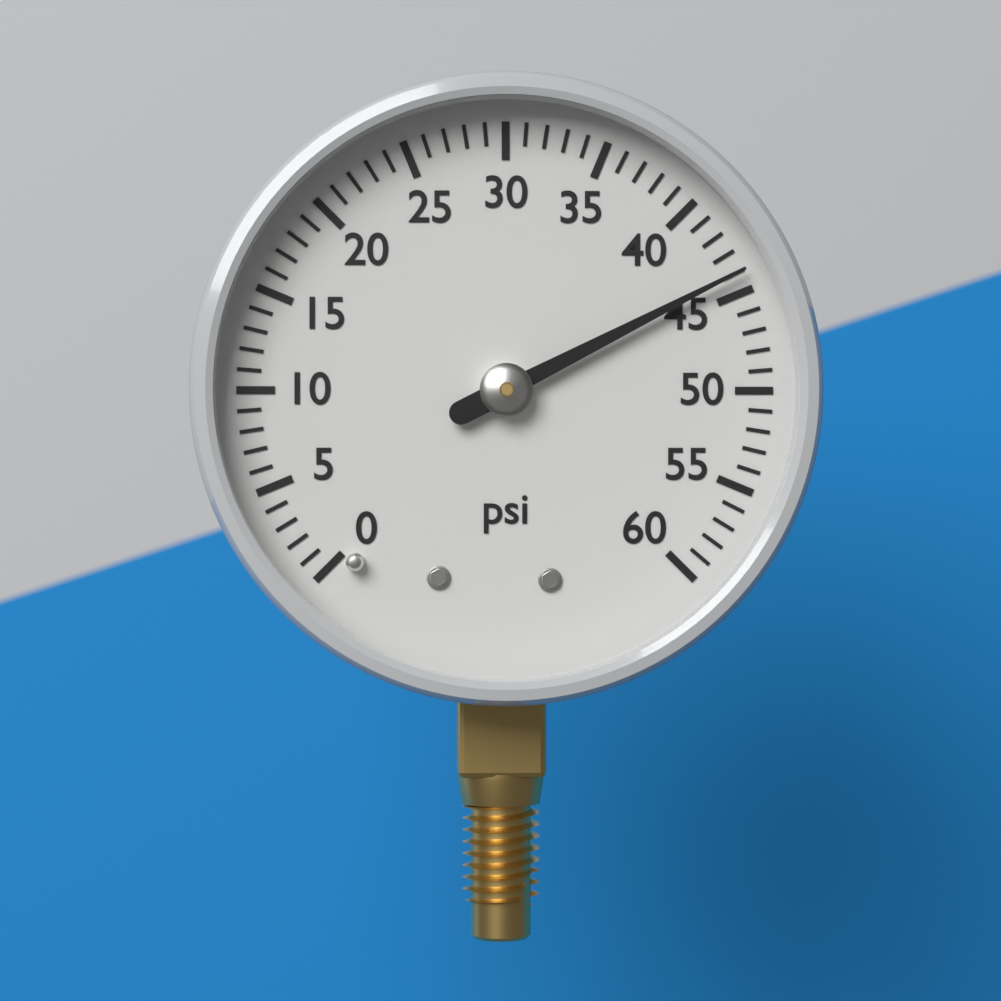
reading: 44 psi
